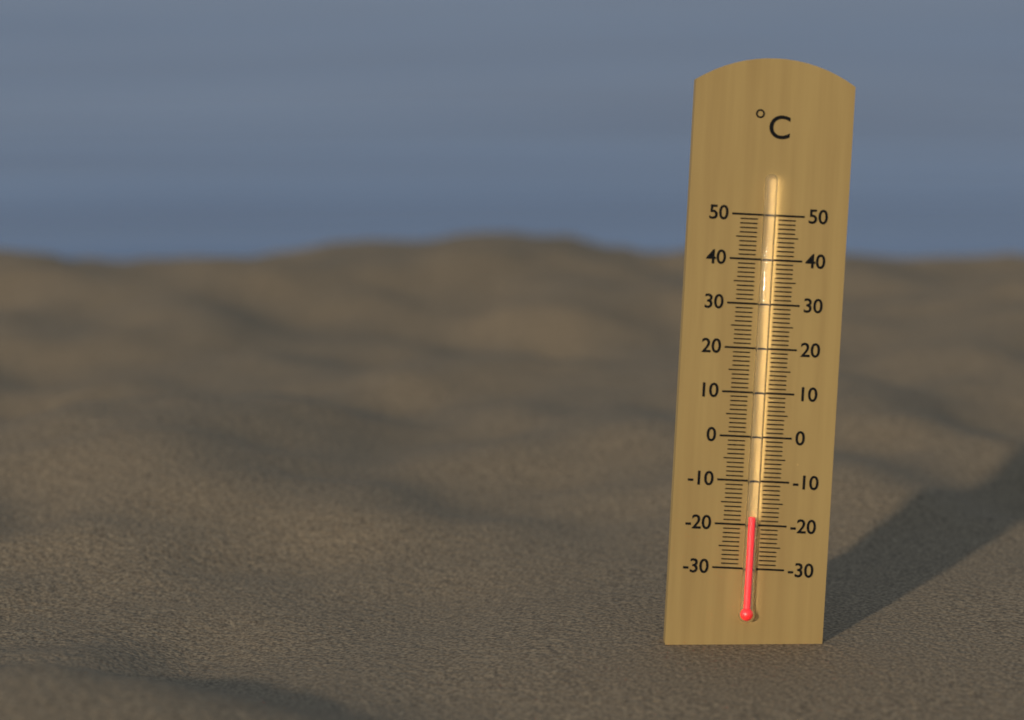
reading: -18 °C
